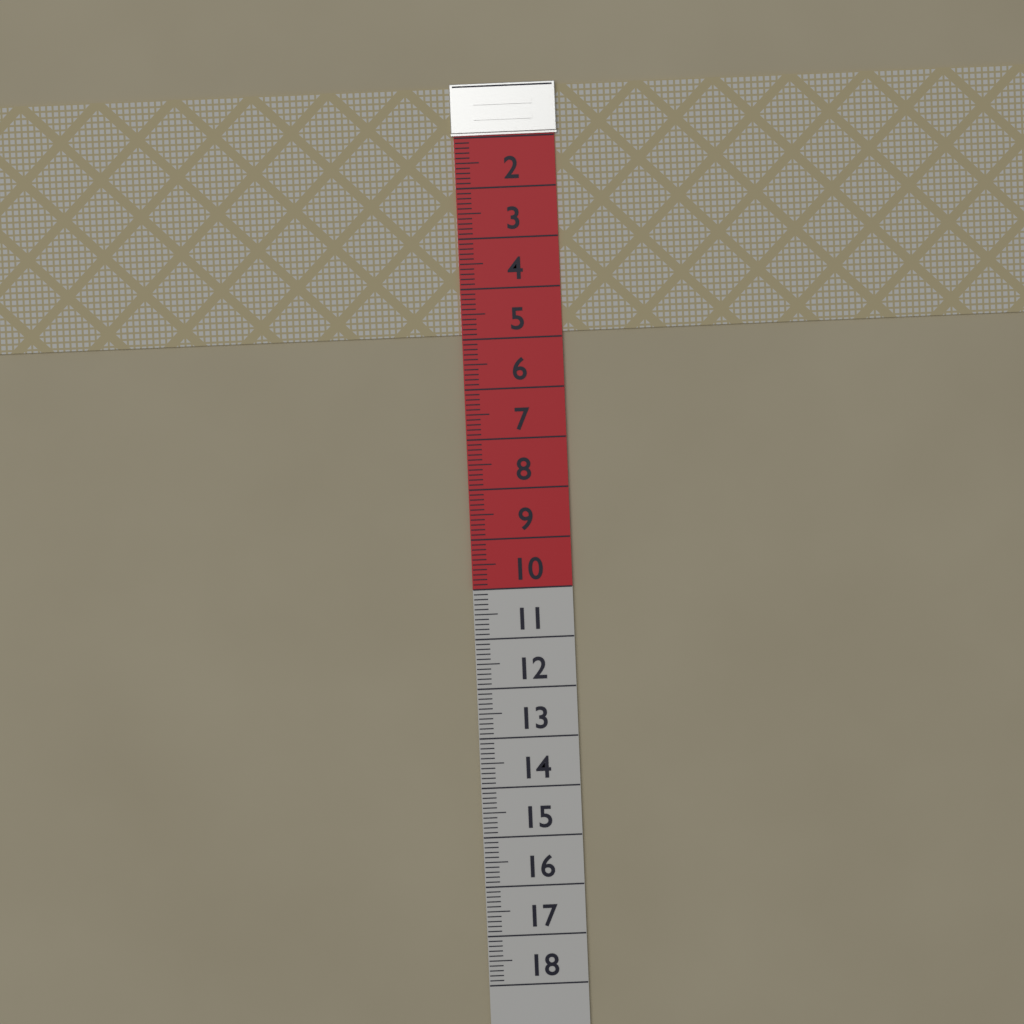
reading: 4.9 (no unit)
